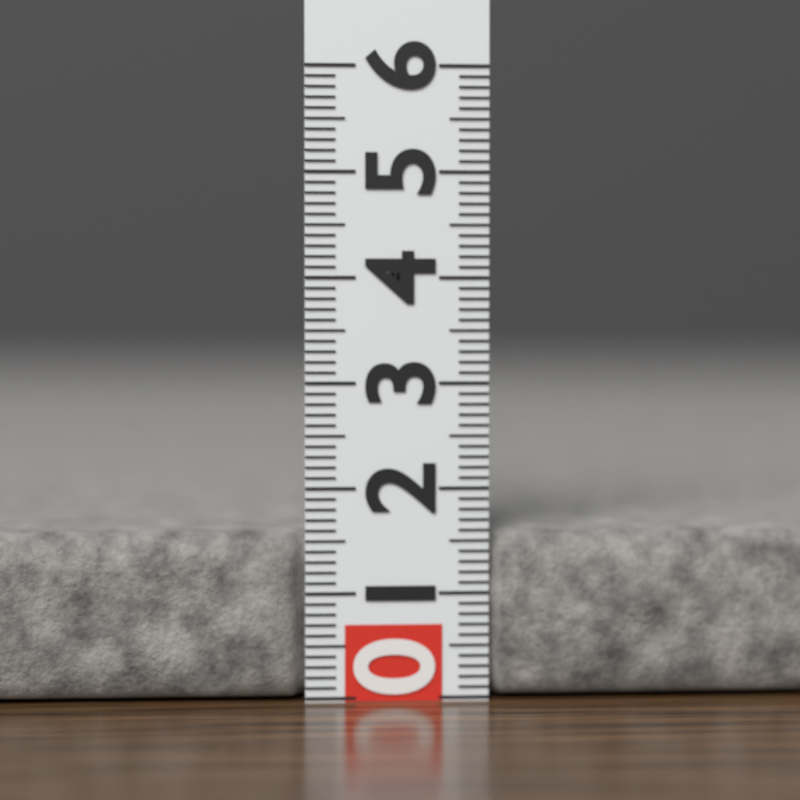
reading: 1.6 (no unit)
